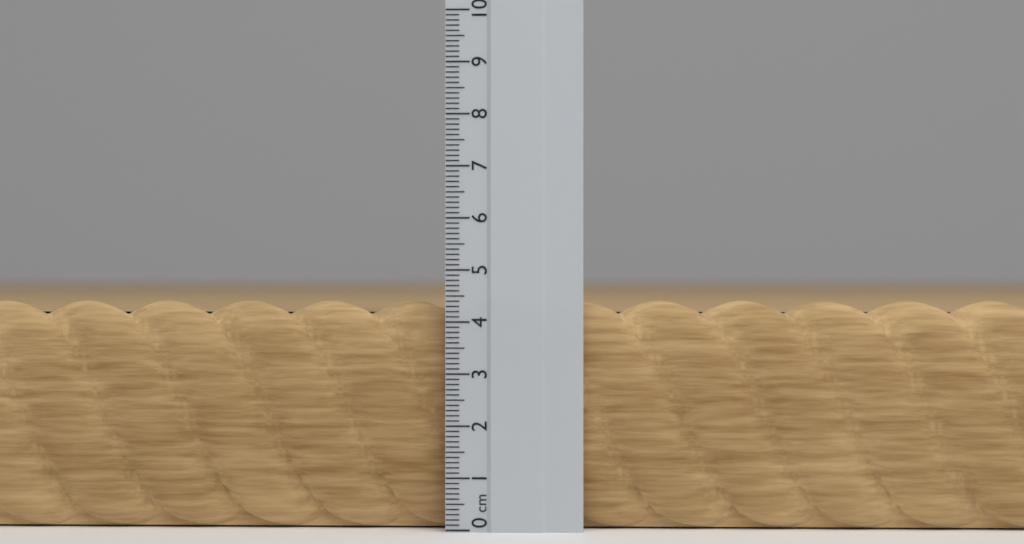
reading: 4.4 cm
